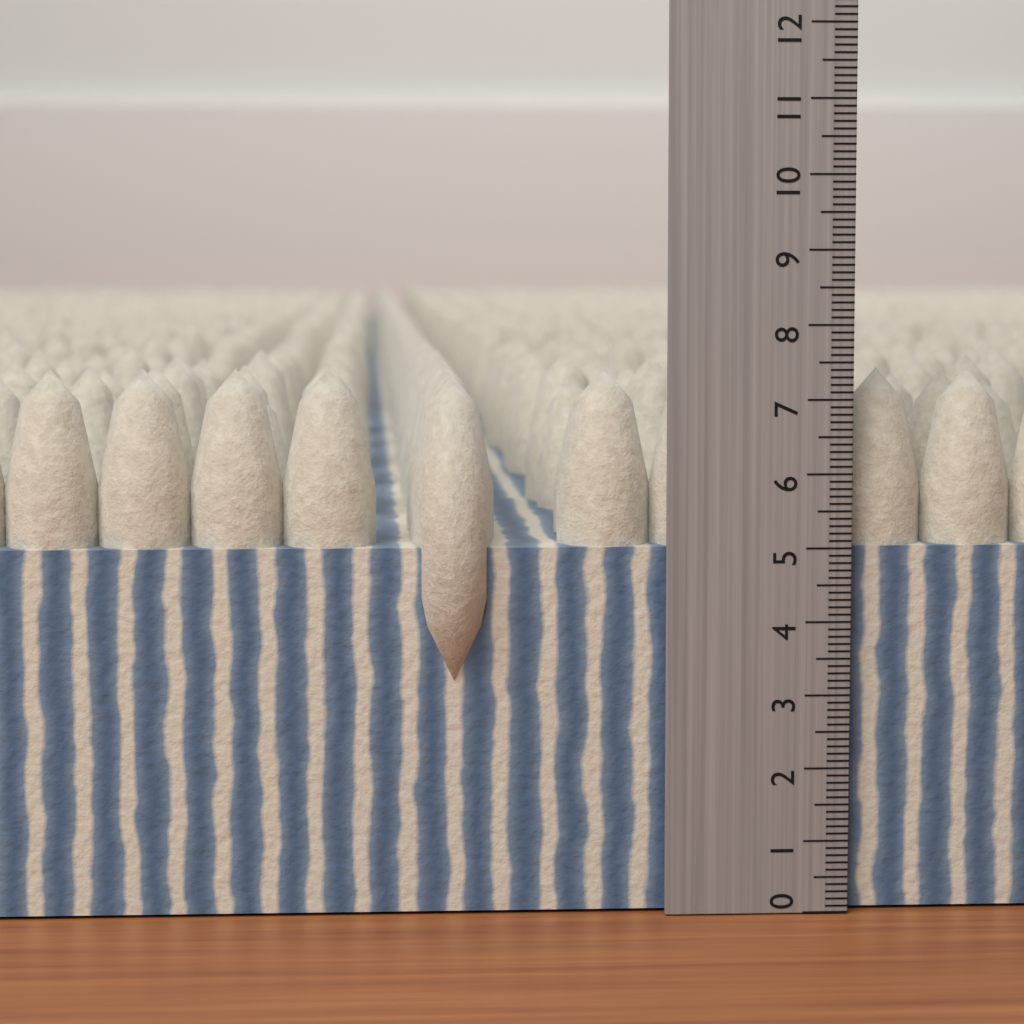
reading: 7.4 (no unit)
